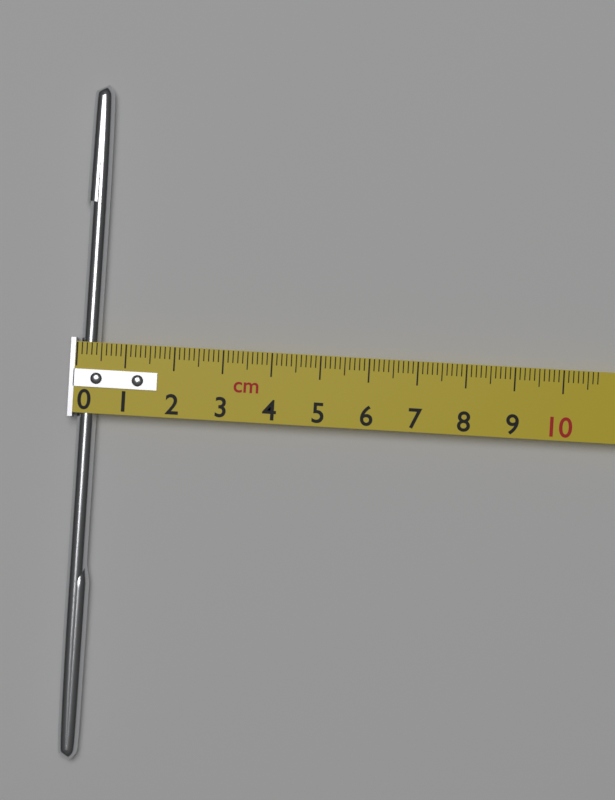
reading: 0.5 cm
